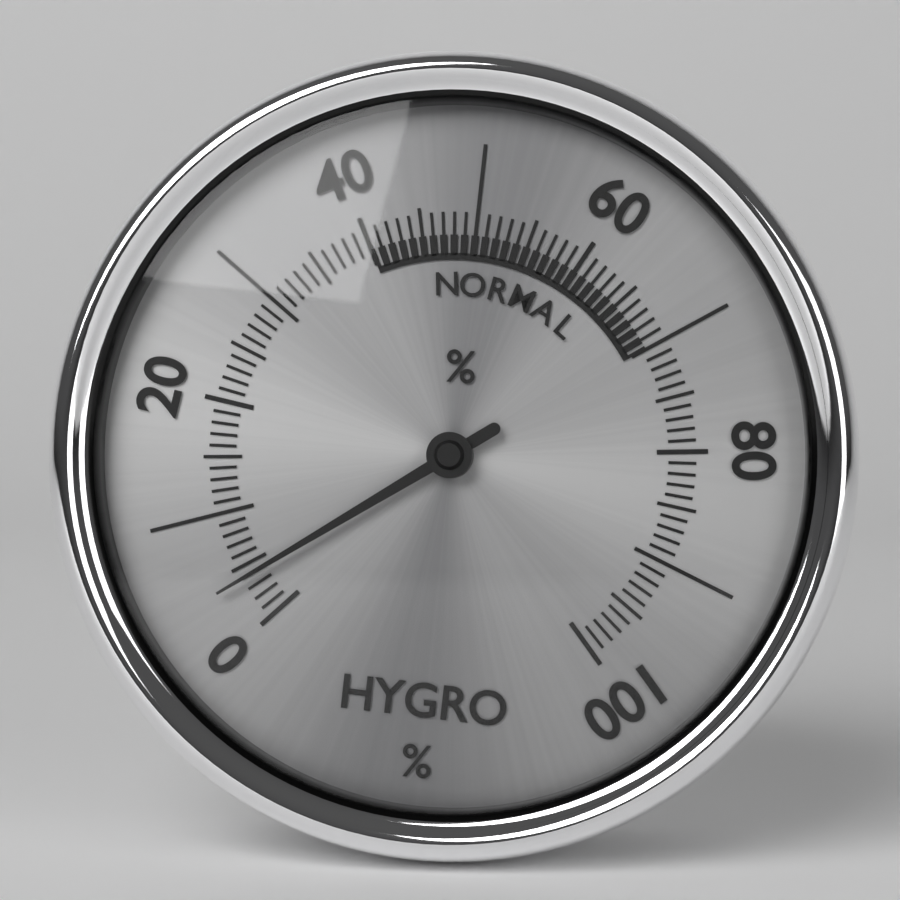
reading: 4 %
